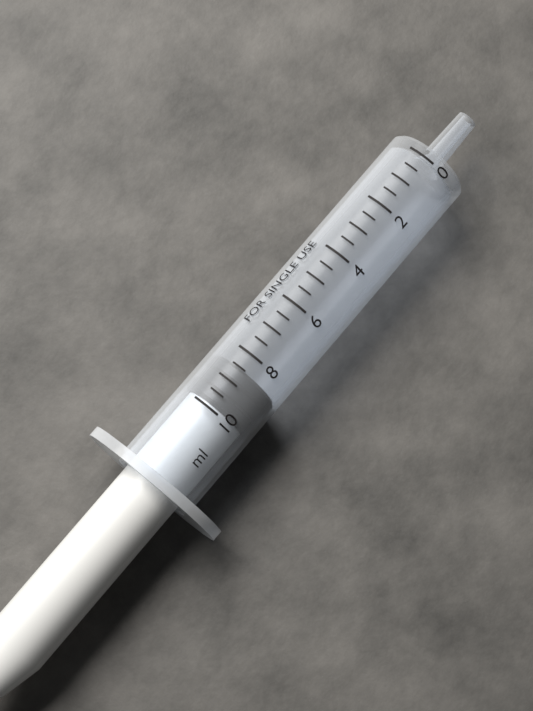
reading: 8.5 ml
